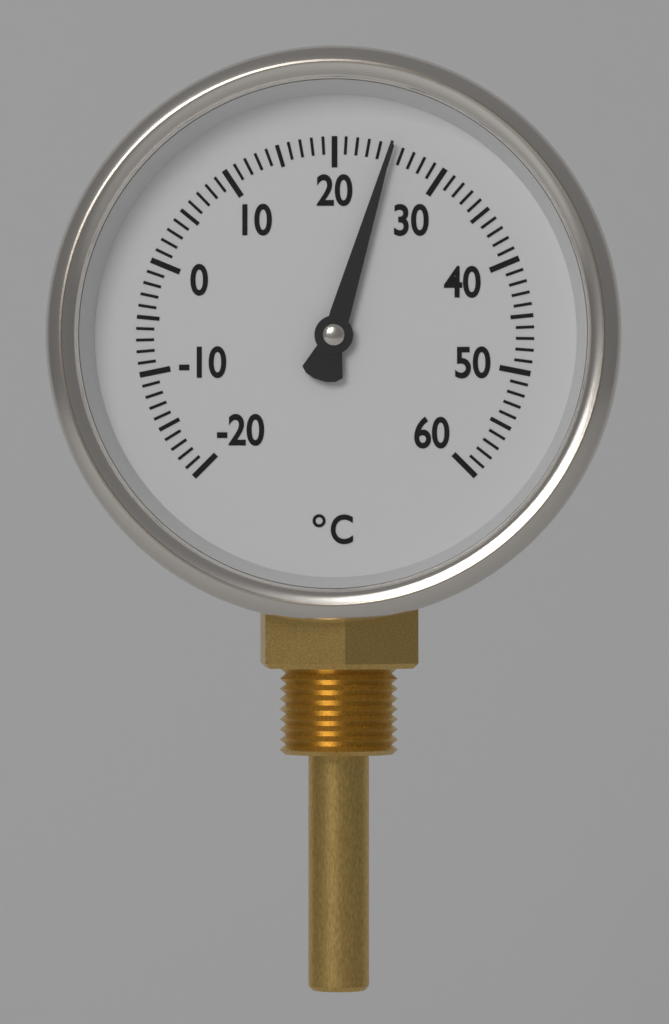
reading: 25 °C
